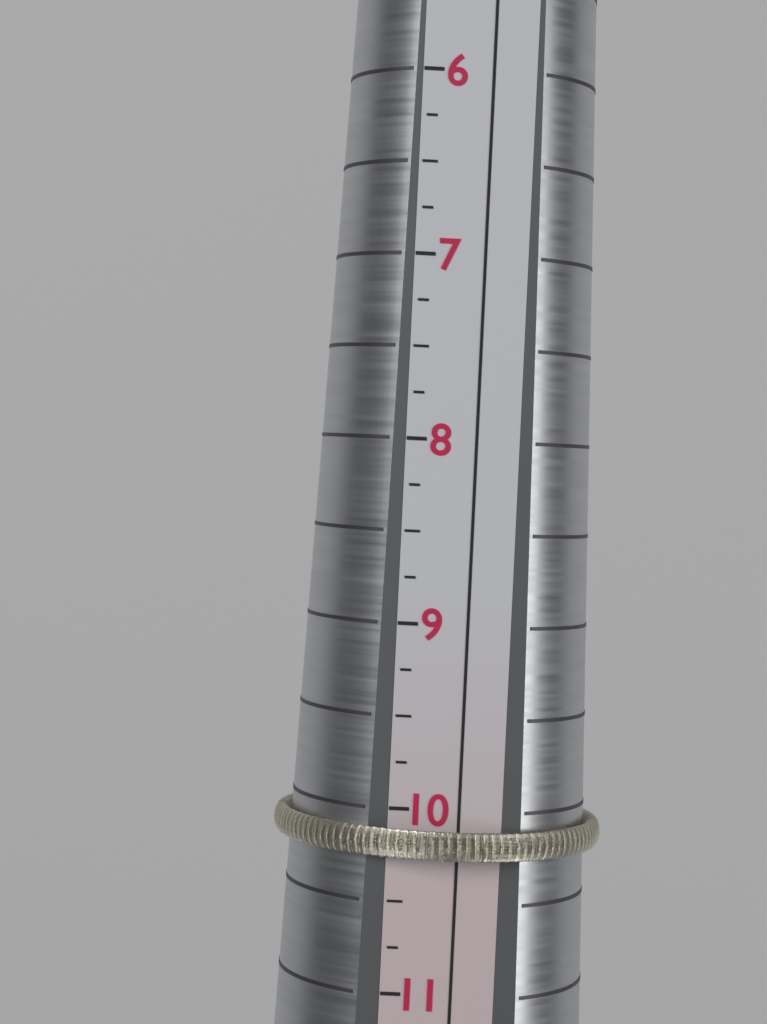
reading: 10.25 (no unit)
